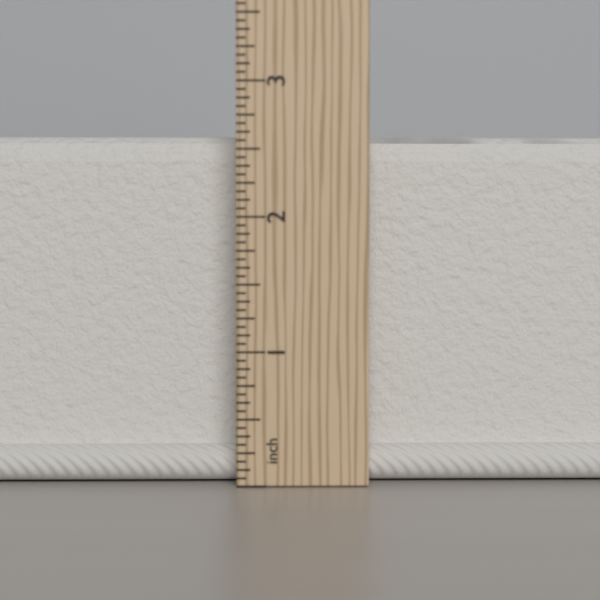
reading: 2.6250 in
